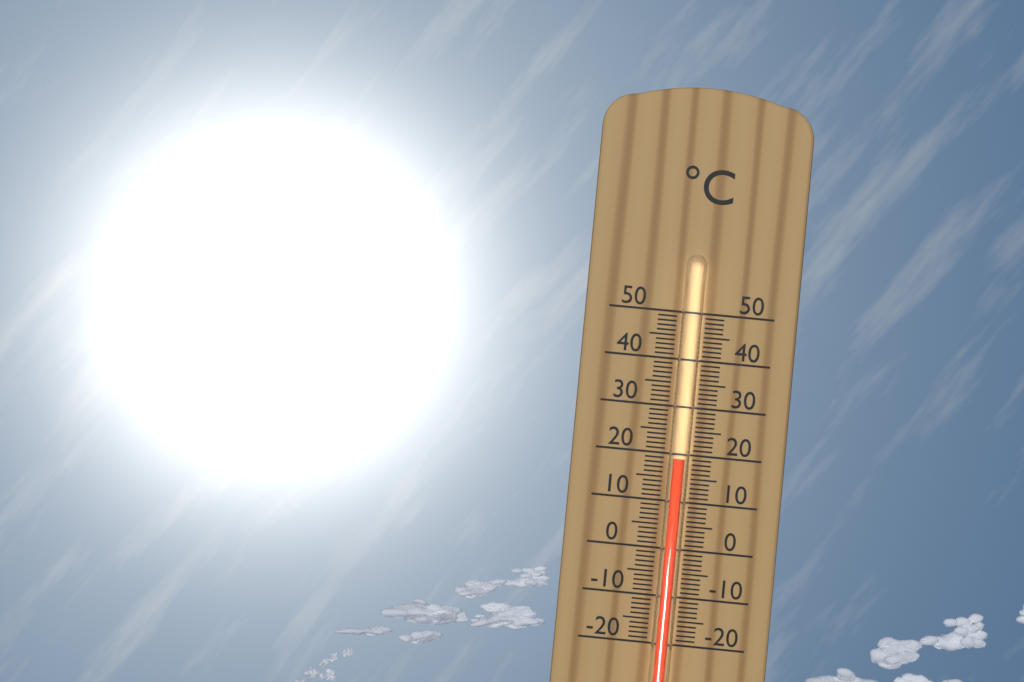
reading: 19 °C
